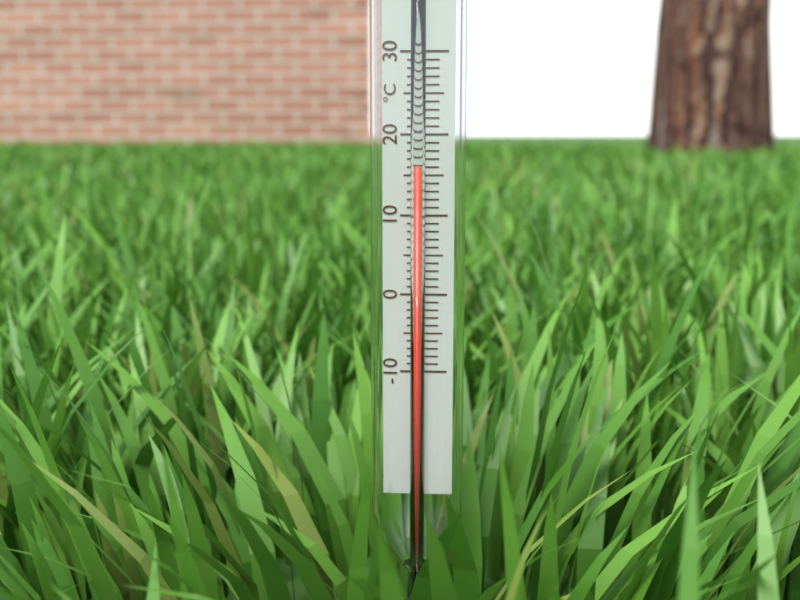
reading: 16 °C
